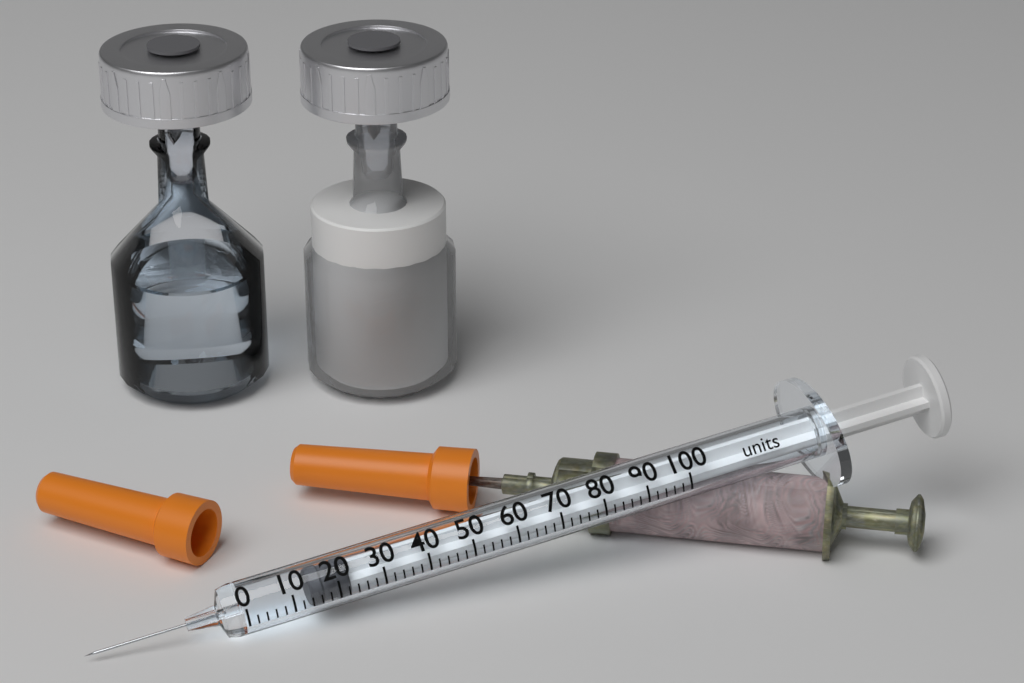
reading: 14 units
